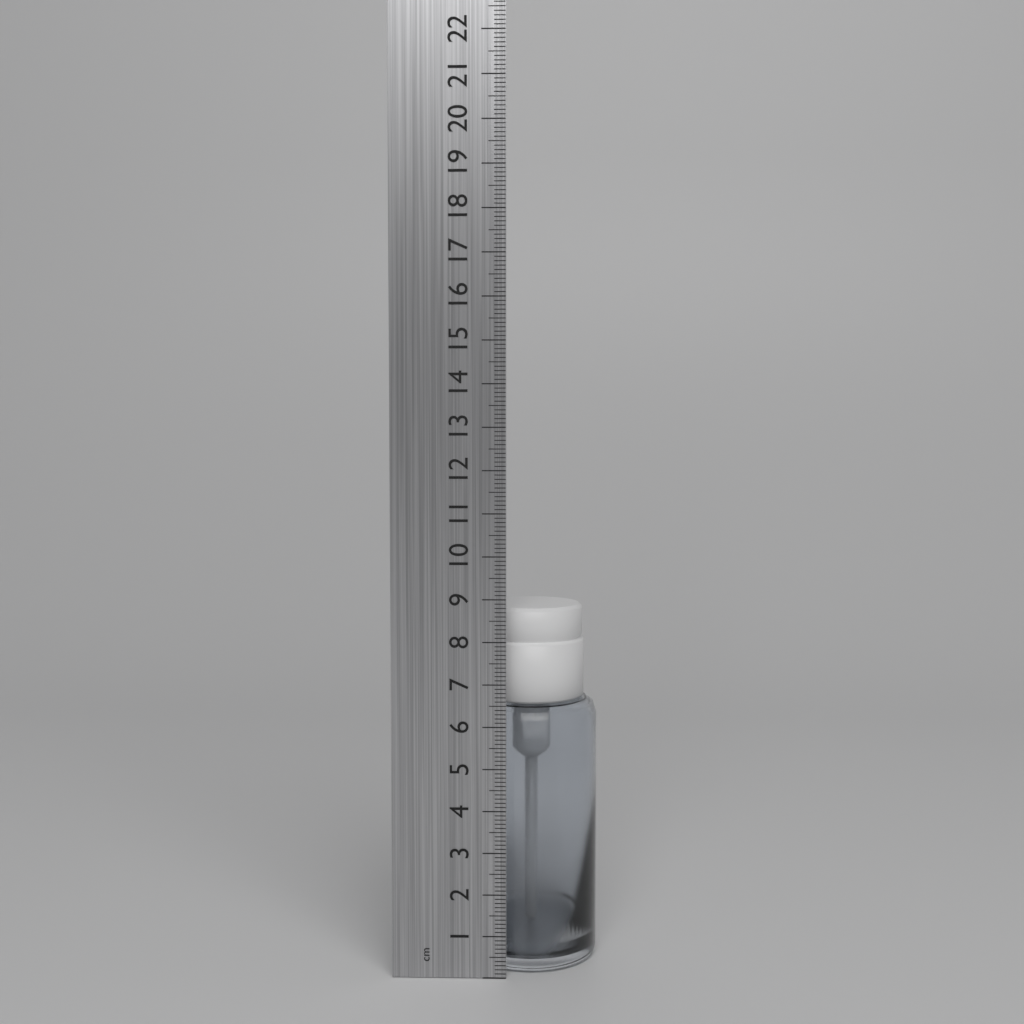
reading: 8.7 cm
